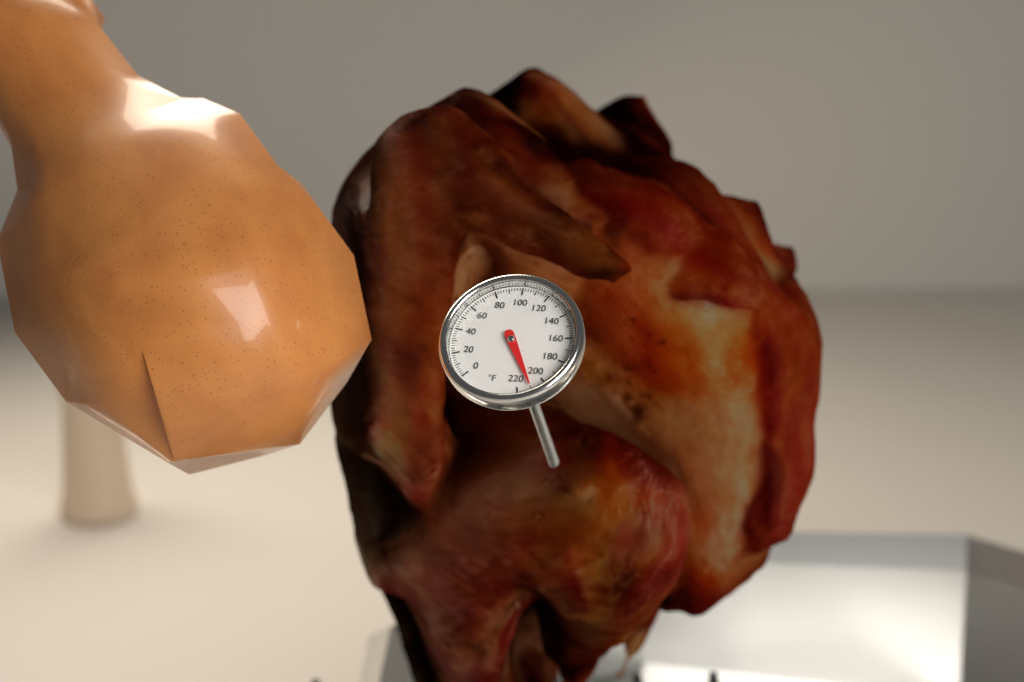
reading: 210 °F
